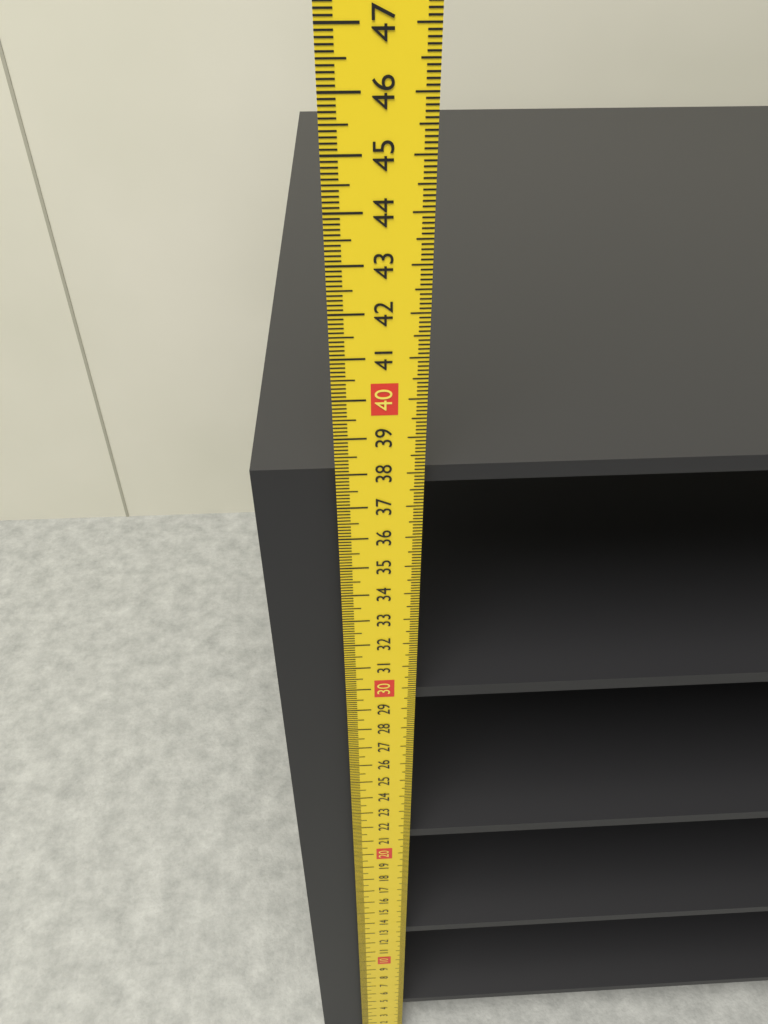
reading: 37.9 cm
